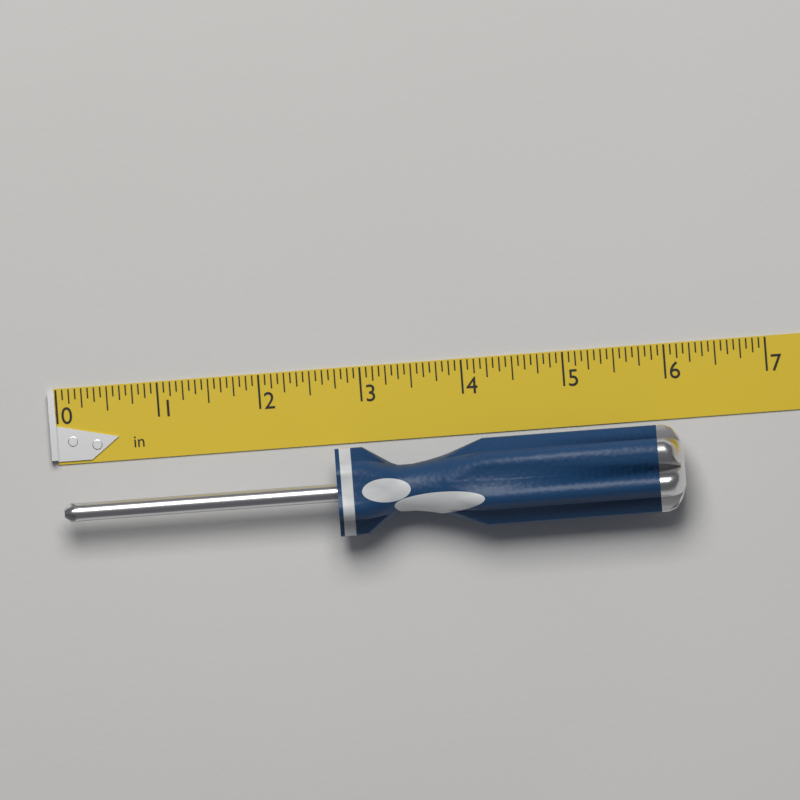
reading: 6.1250 in
